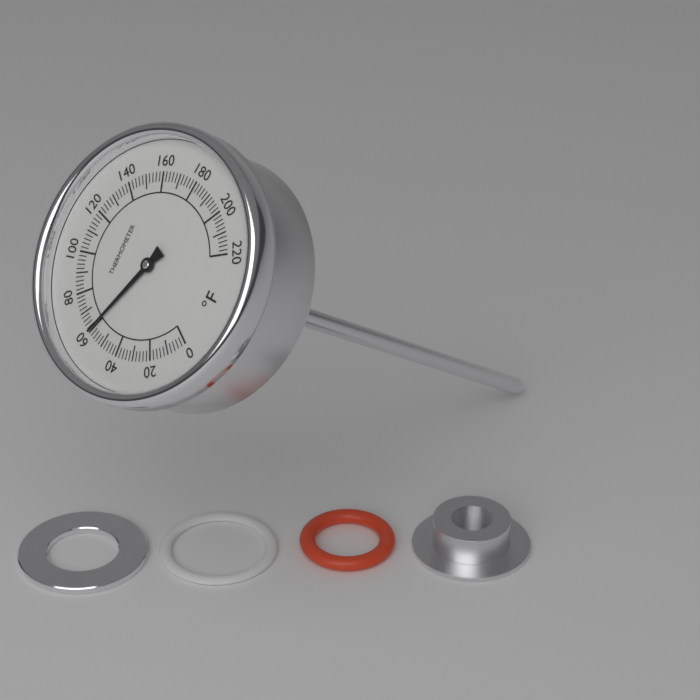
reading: 60 °F
